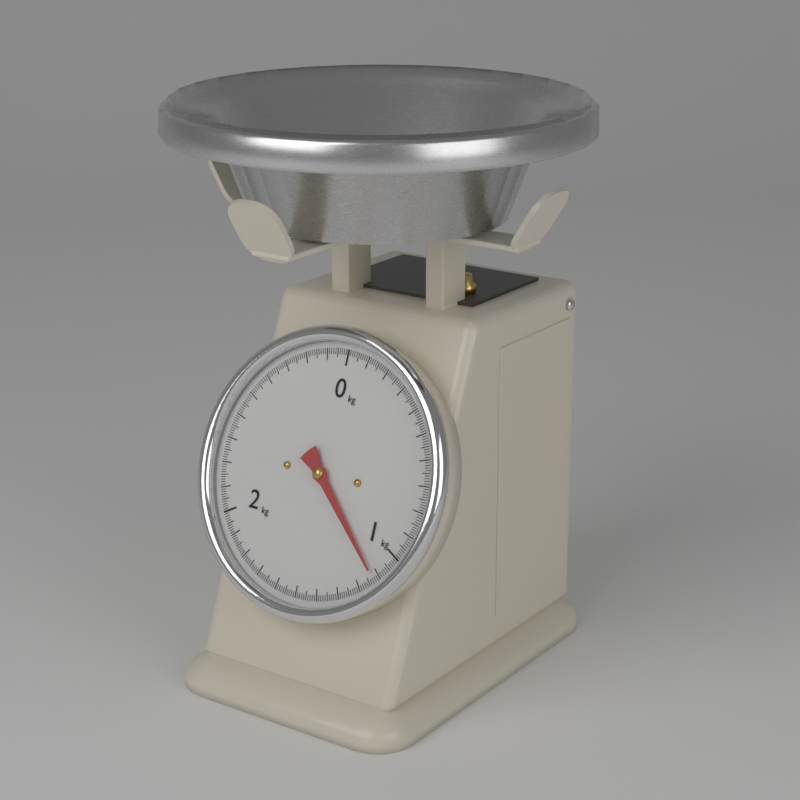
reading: 1.12 kg
